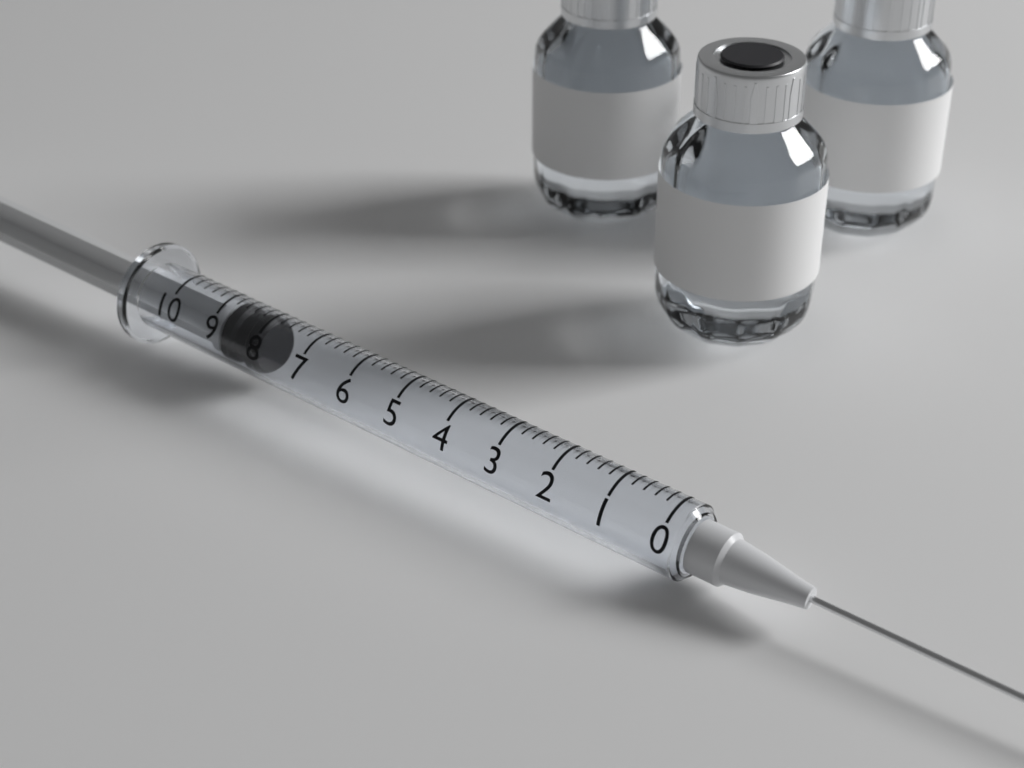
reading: 8.0 (no unit)
